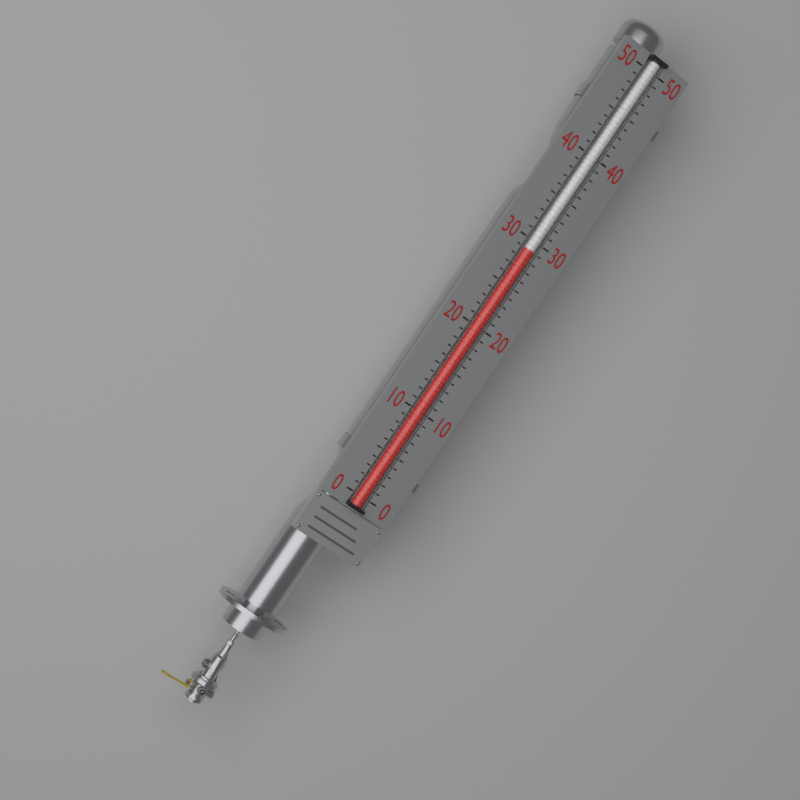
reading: 29 (no unit)
